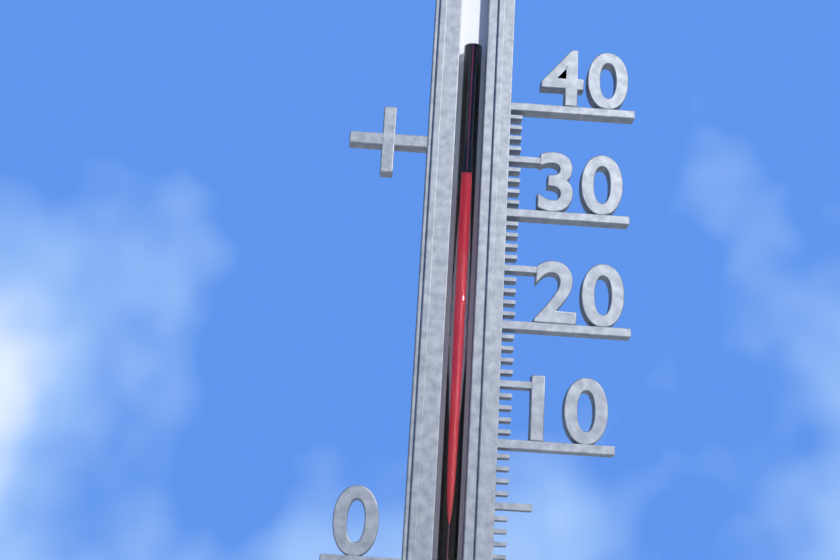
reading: 33 (no unit)
